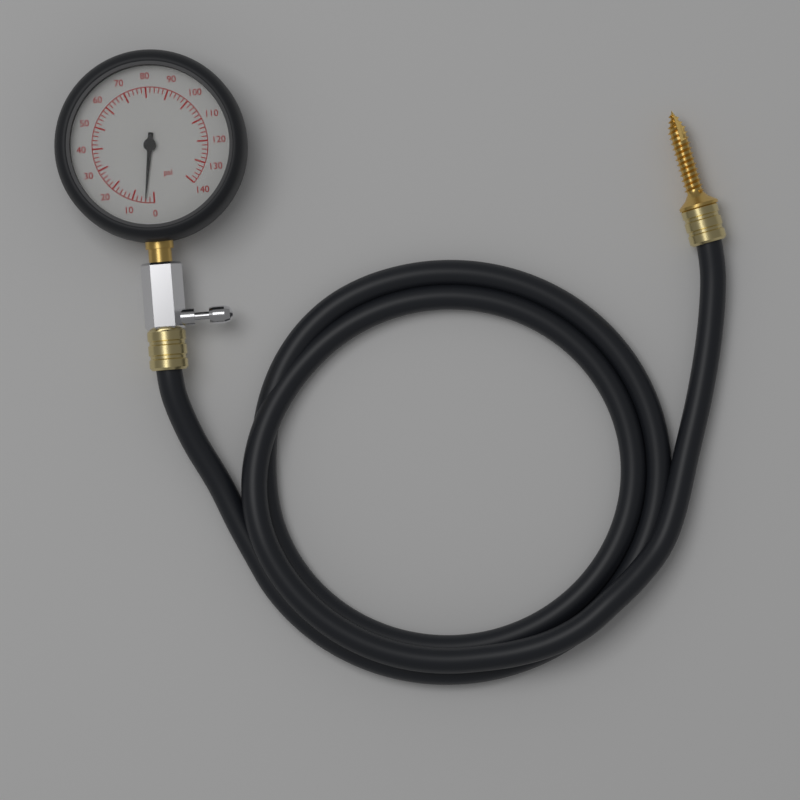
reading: 4 psi
